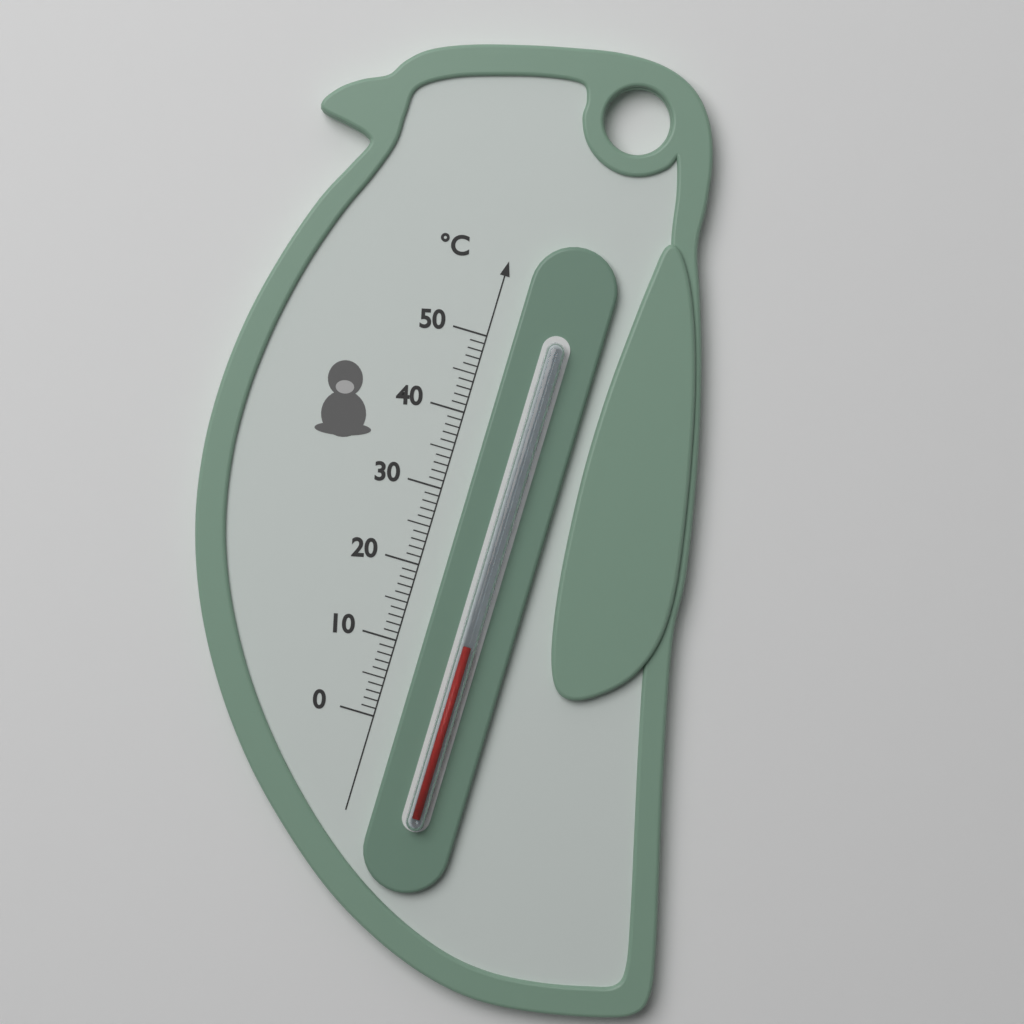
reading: 12 °C
